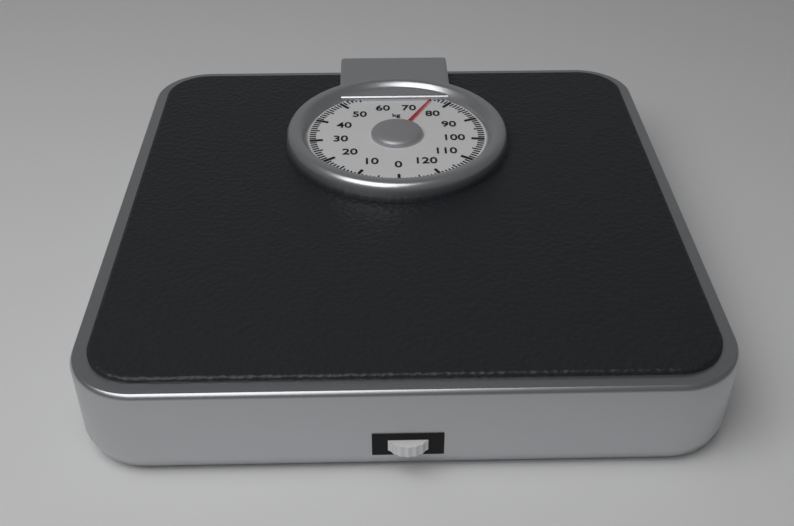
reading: 75 kg
